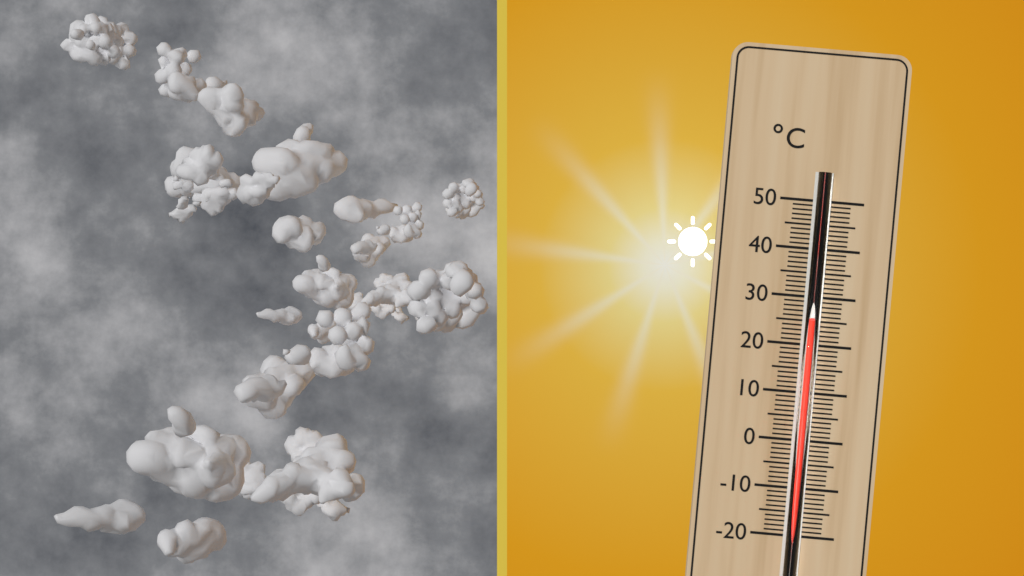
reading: 25 °C
